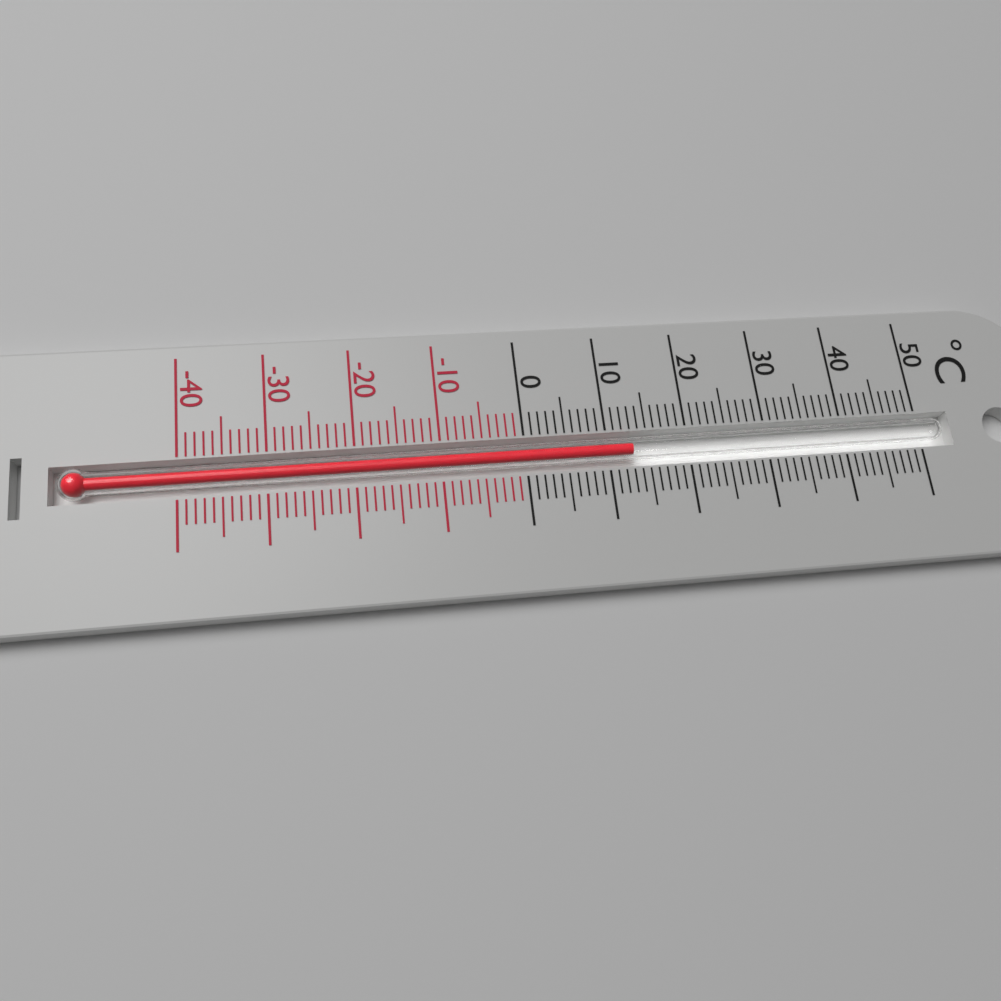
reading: 13 °C
